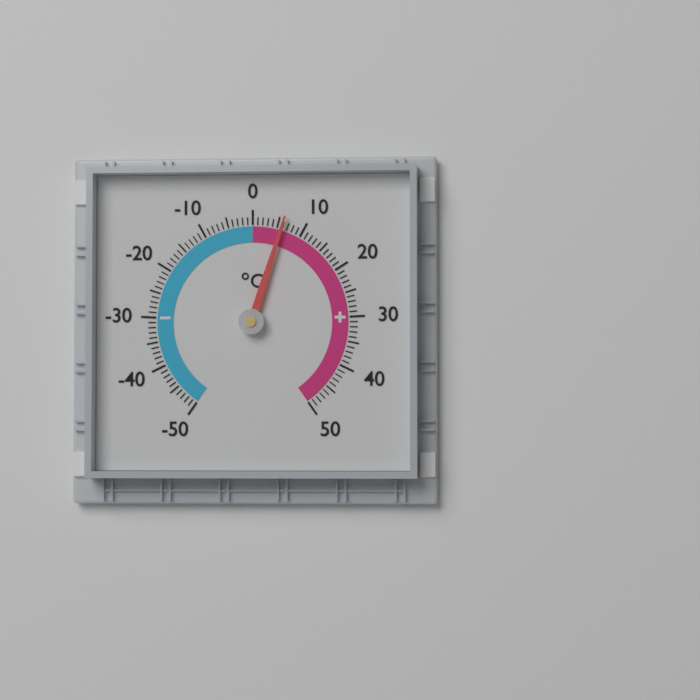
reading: 6 °C
